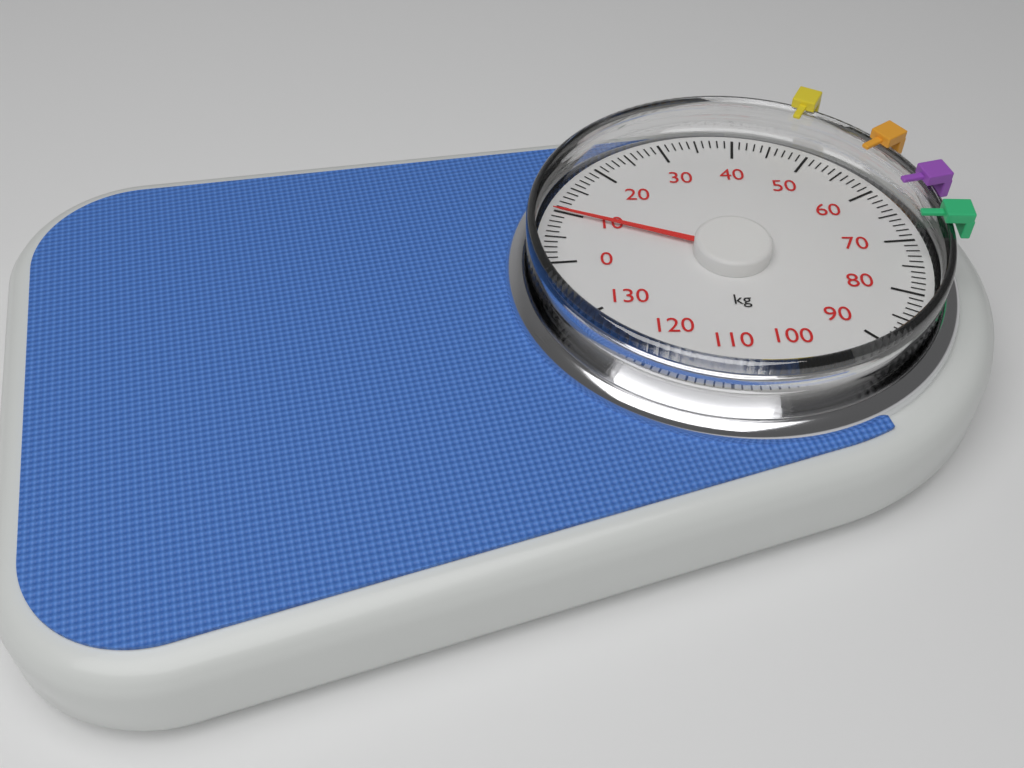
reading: 10 kg
